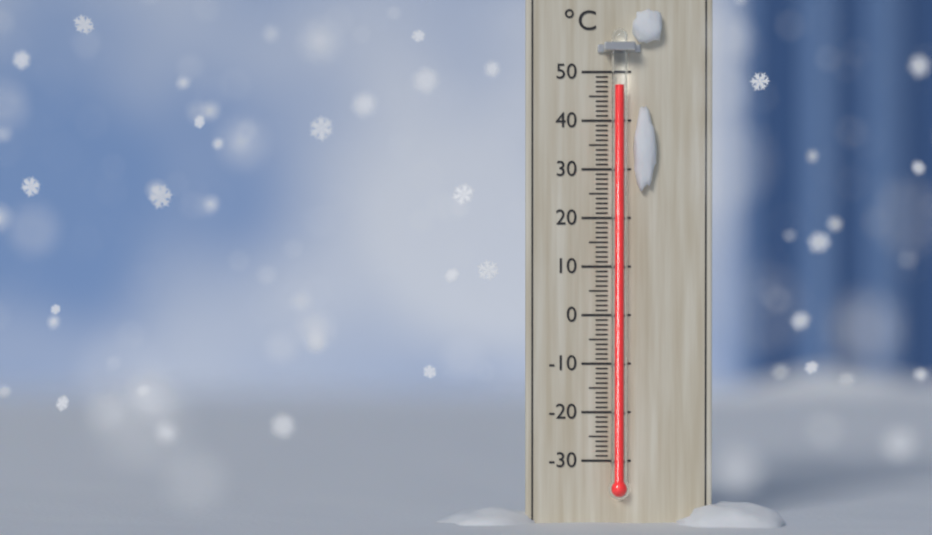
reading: 47 °C
